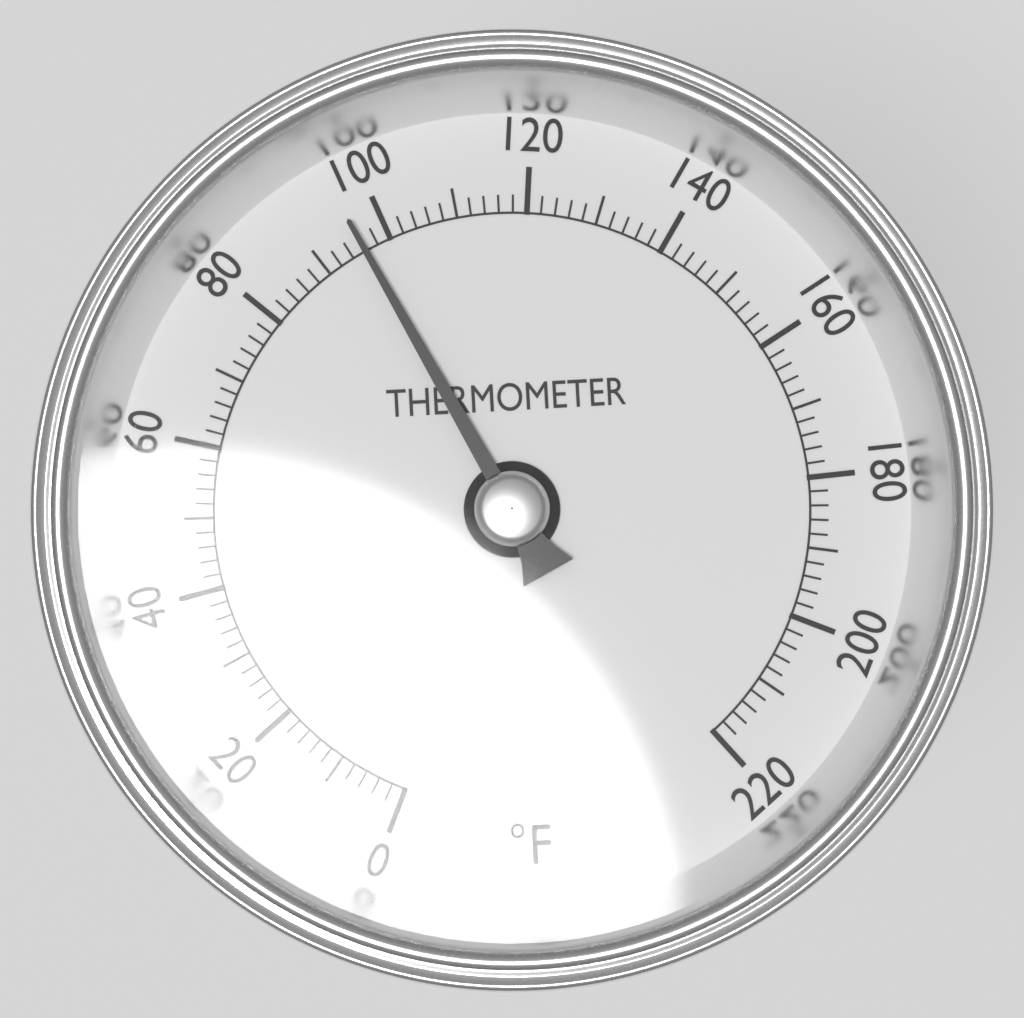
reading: 96 °F
